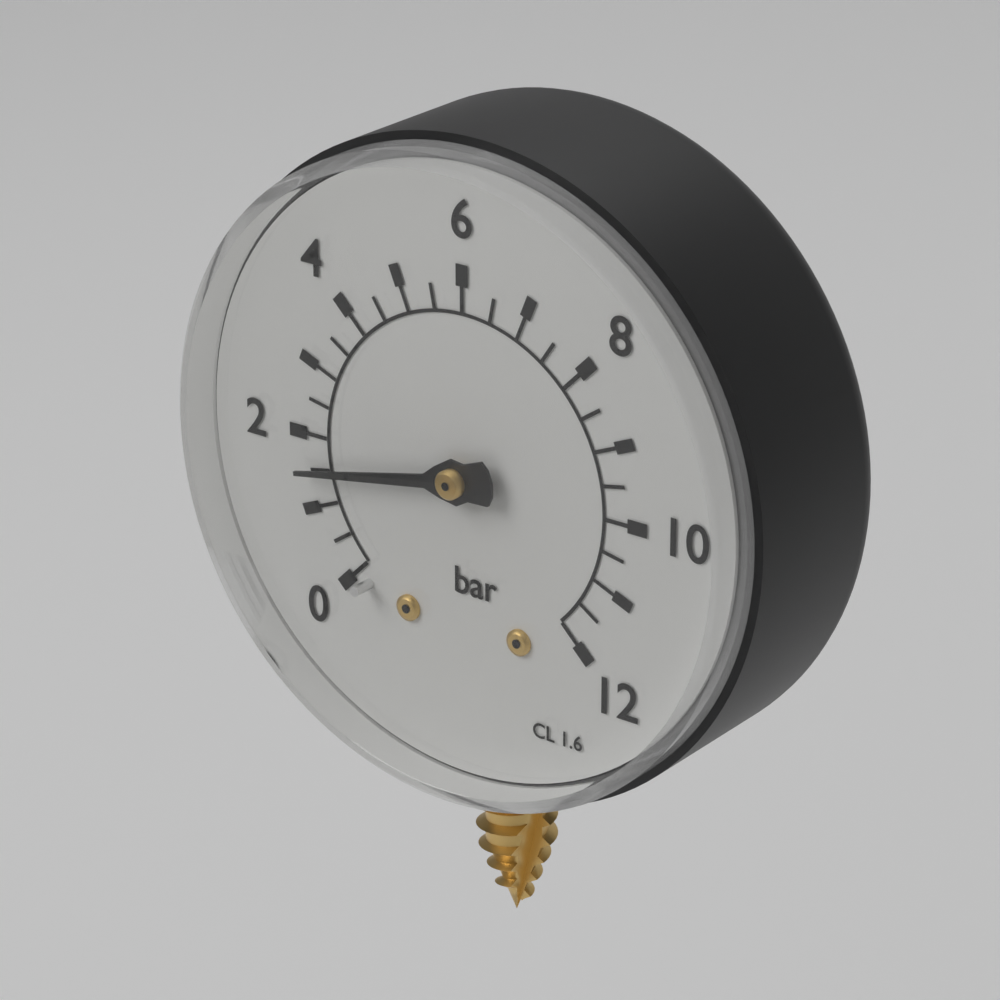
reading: 1.5 bar
